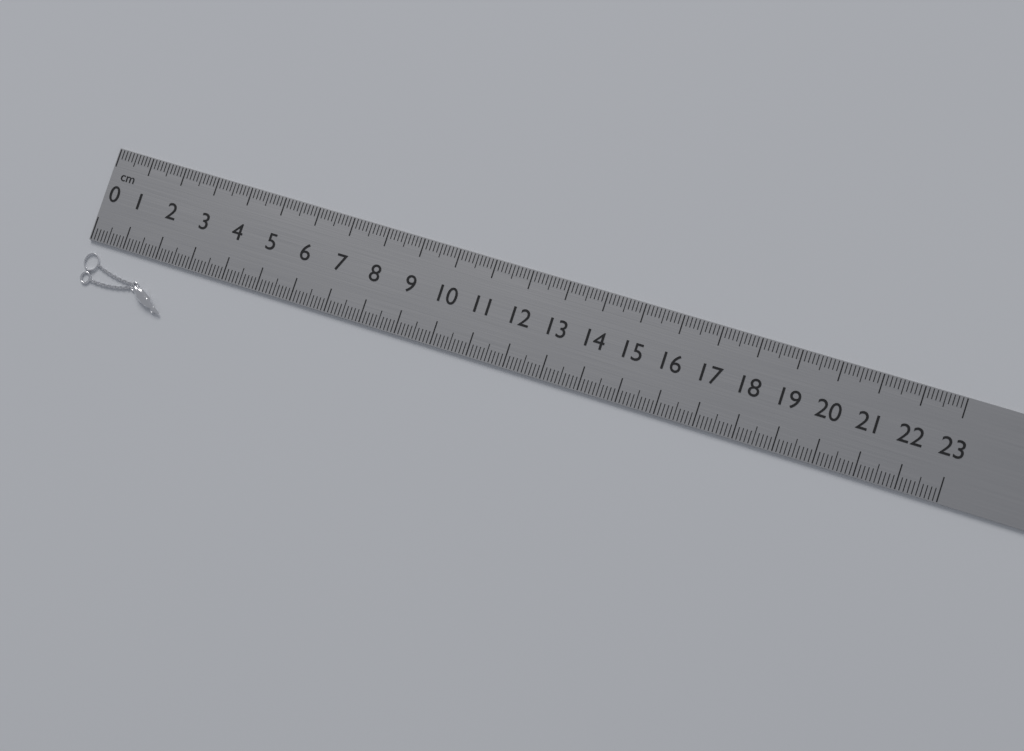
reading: 2.6 cm
